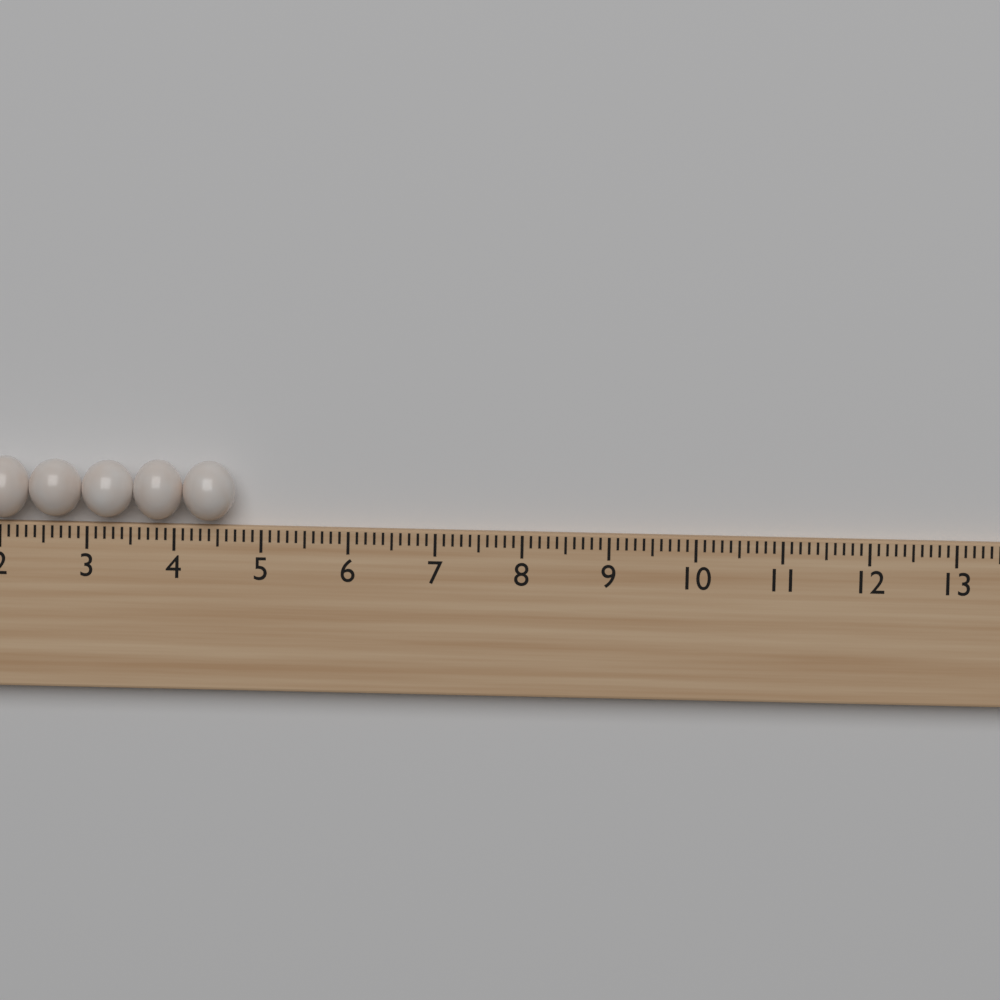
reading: 4.7 (no unit)
